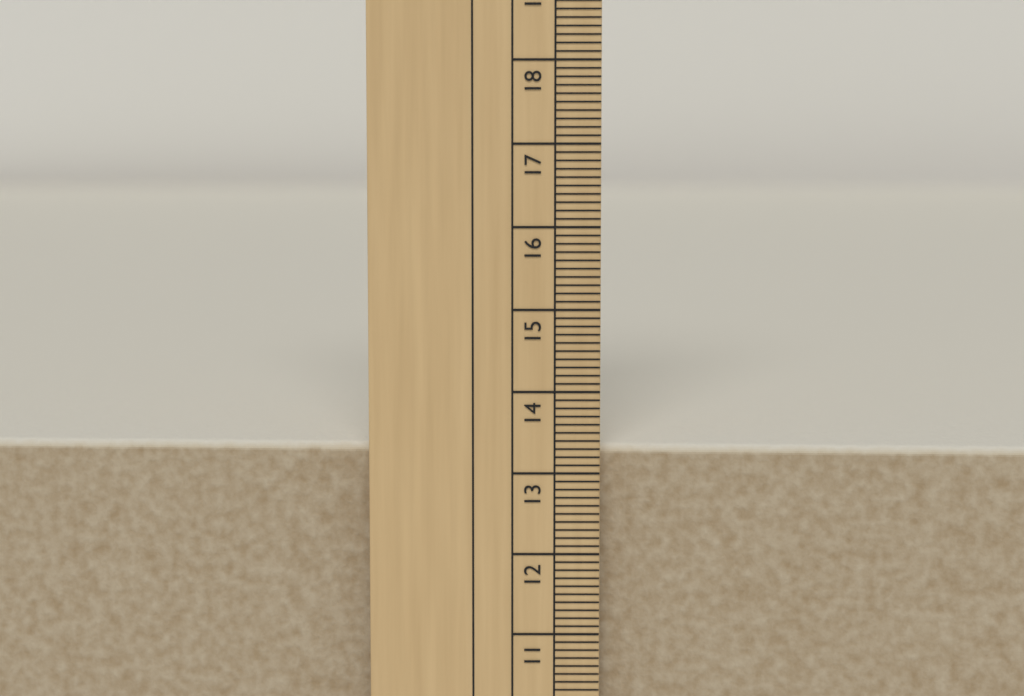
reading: 13.3 cm
